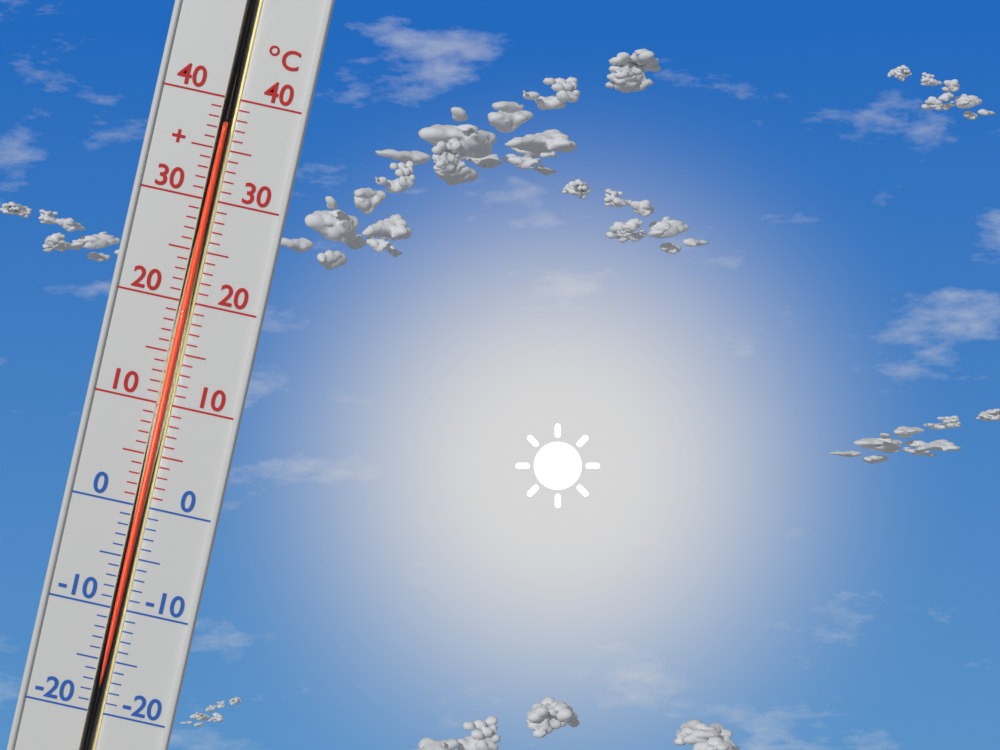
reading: 37 °C
